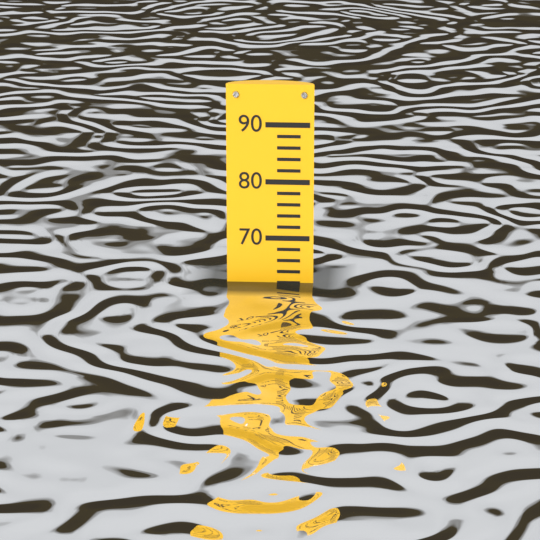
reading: 62 (no unit)
